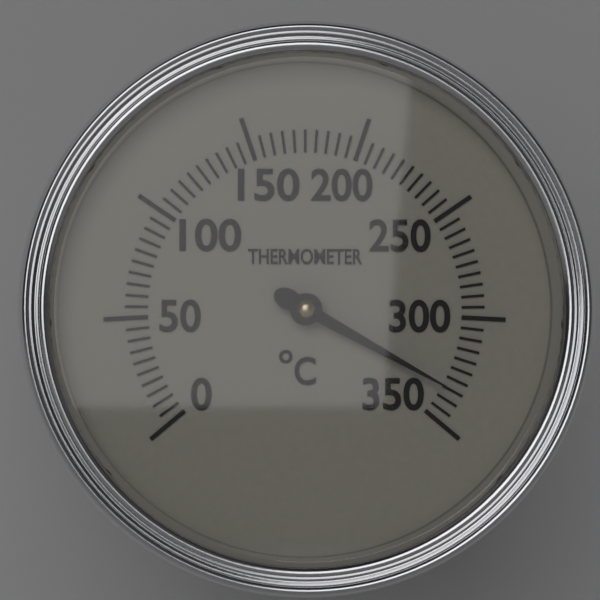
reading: 335 °C
